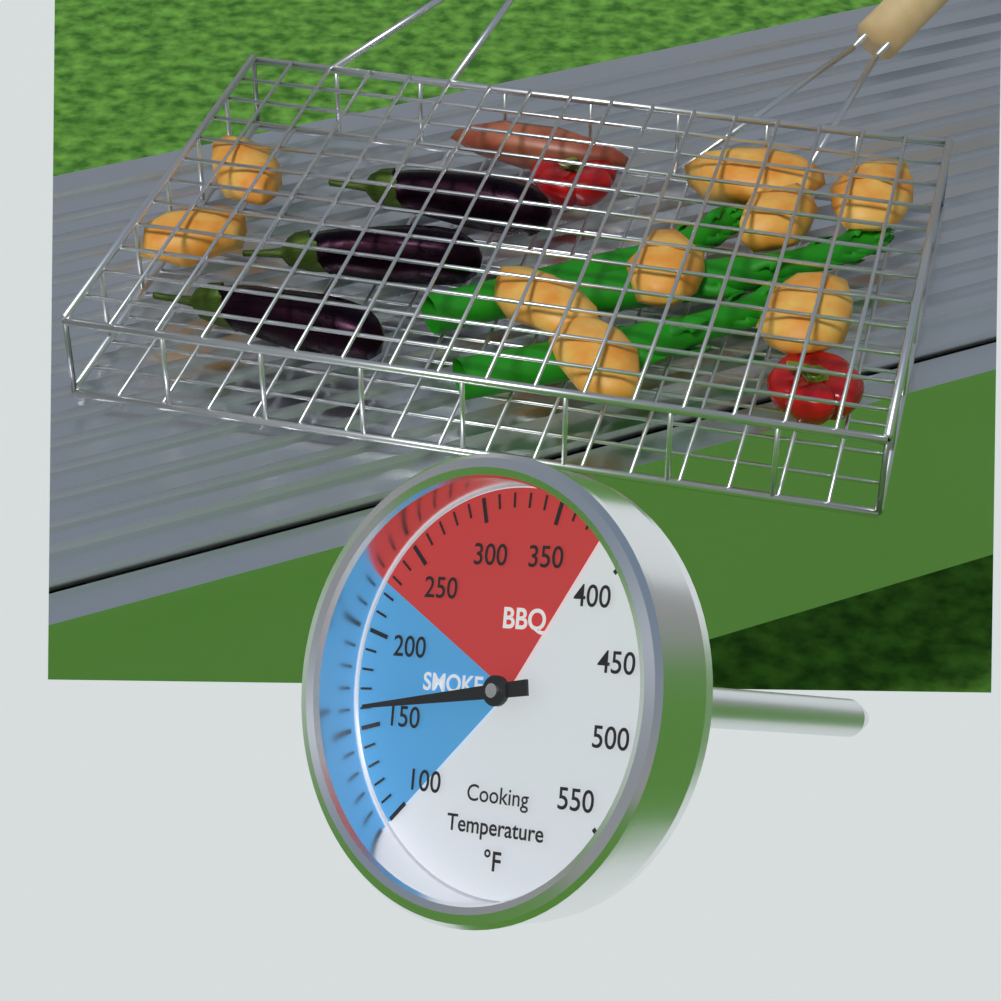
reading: 160 °F
